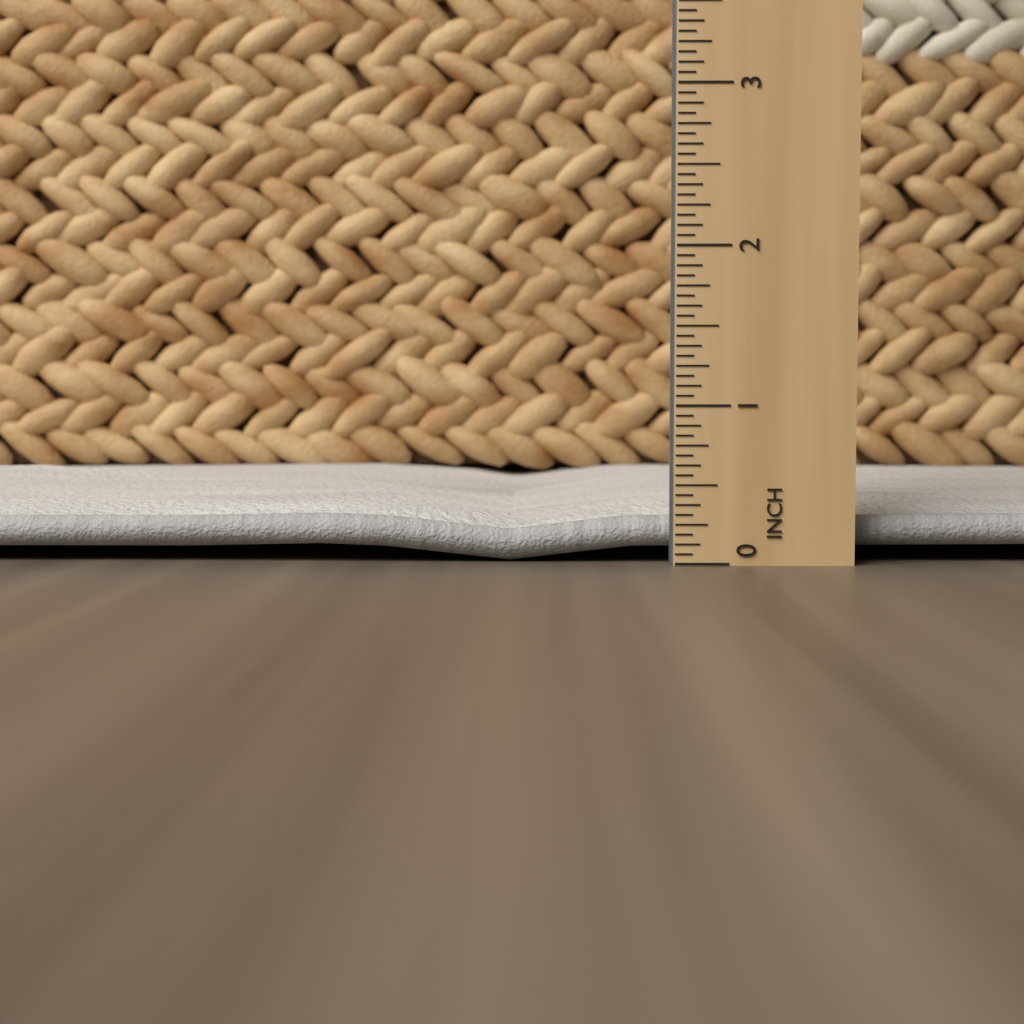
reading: 0.5625 in
